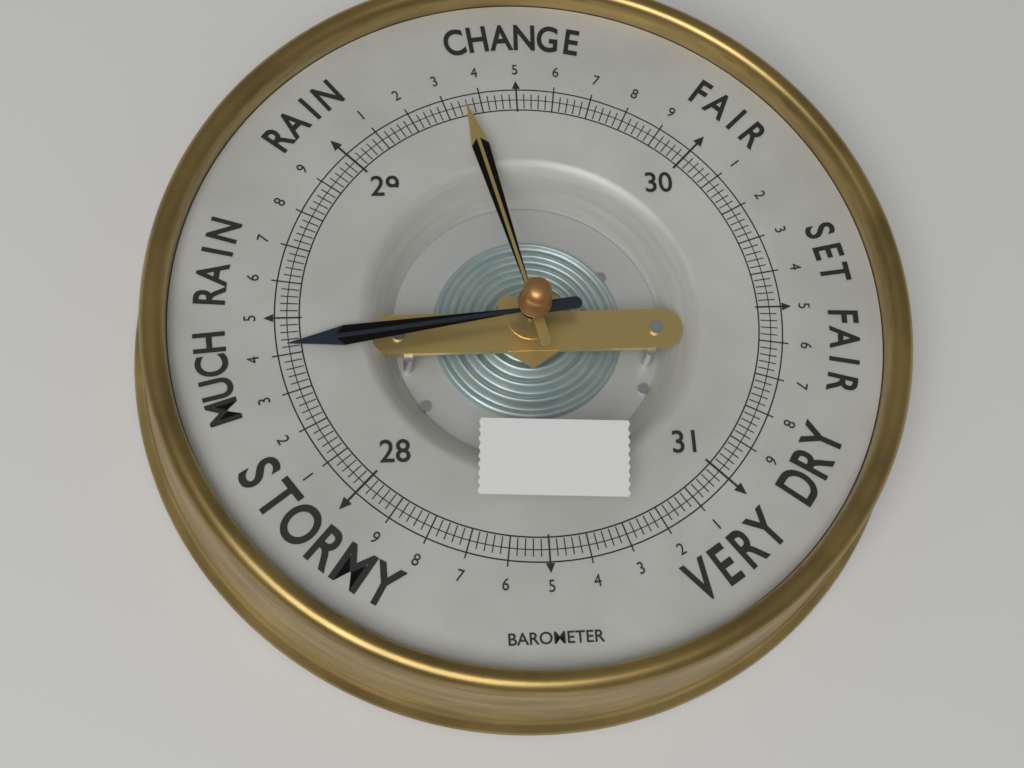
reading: 28.42 (no unit)
